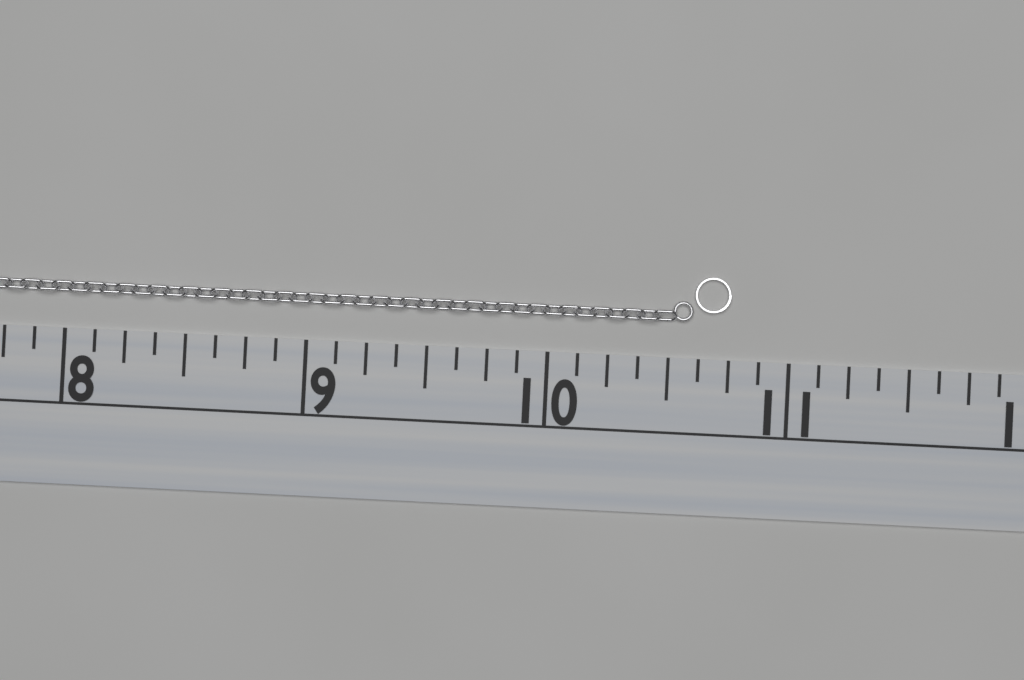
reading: 10.750 (no unit)
